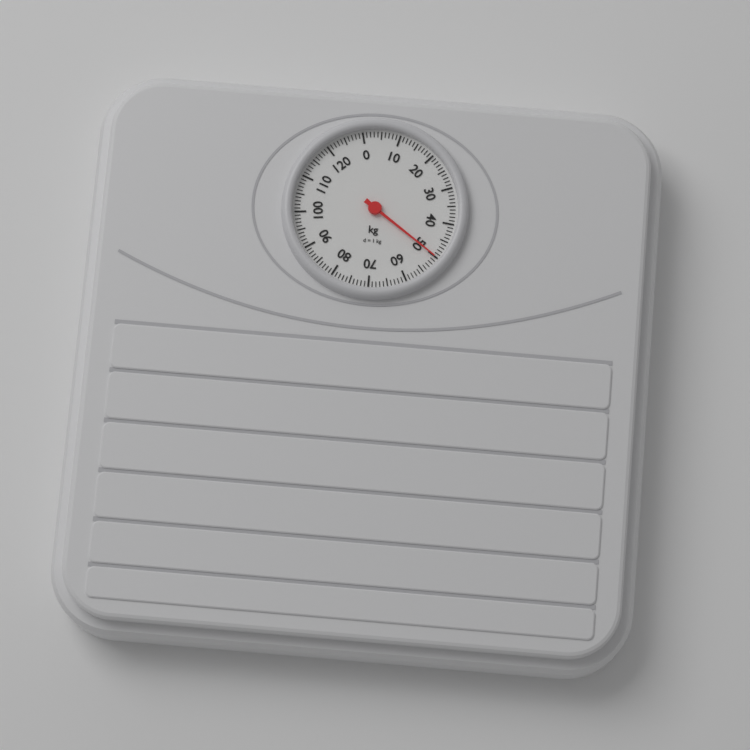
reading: 50 kg
